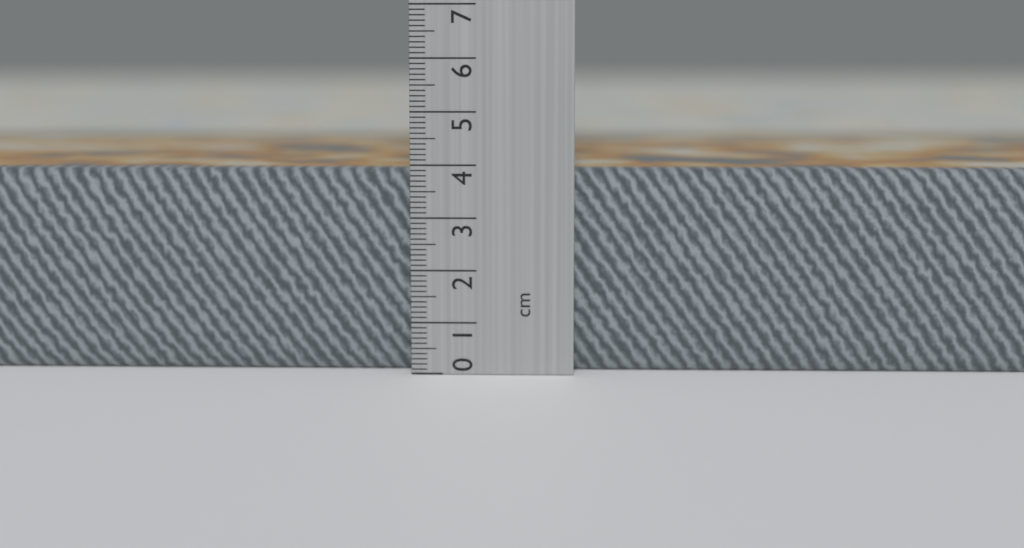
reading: 3.9 cm
